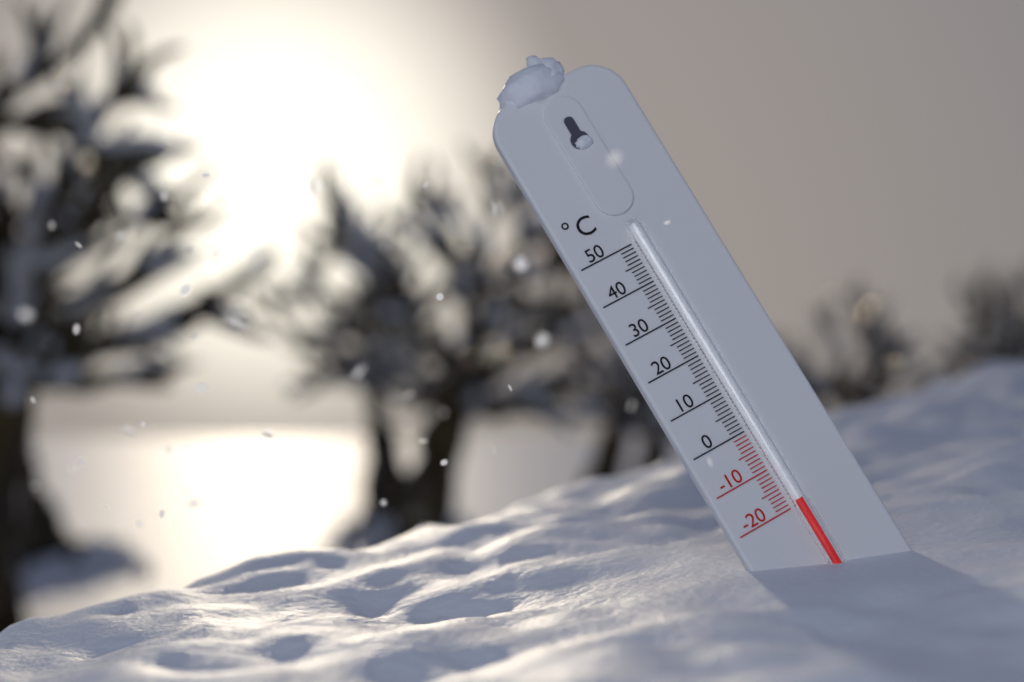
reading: -19 °C
